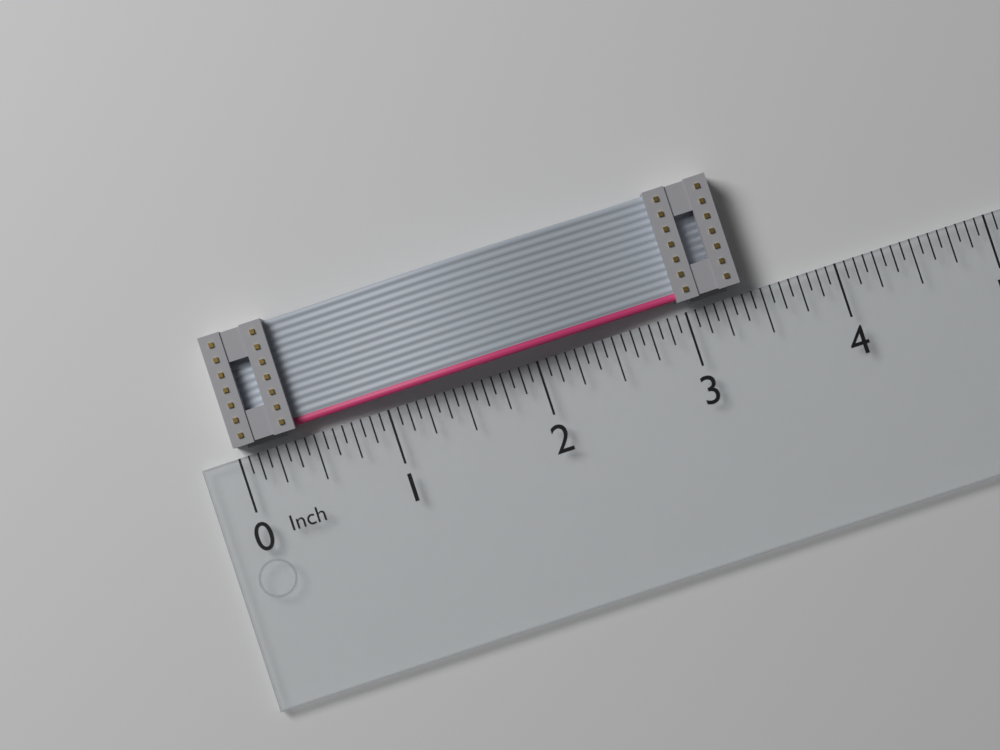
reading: 3.3750 in
